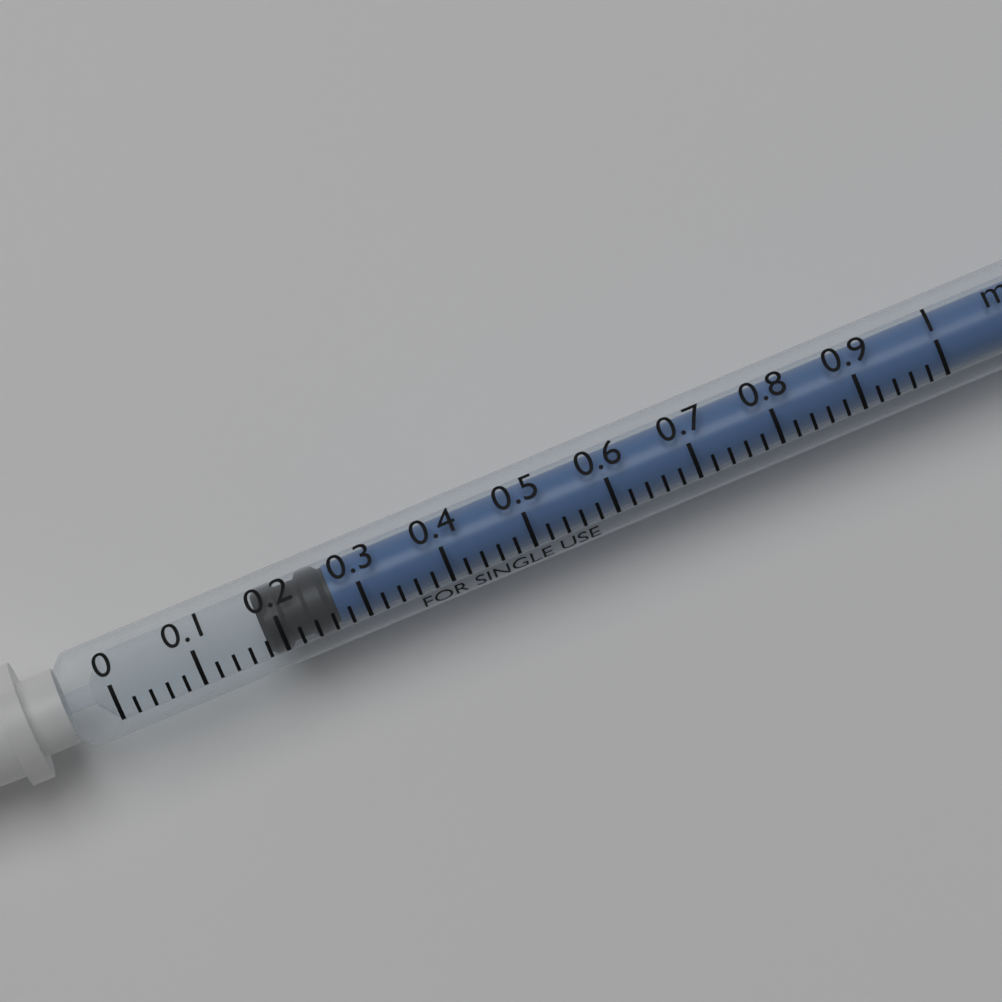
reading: 0.18 ml
